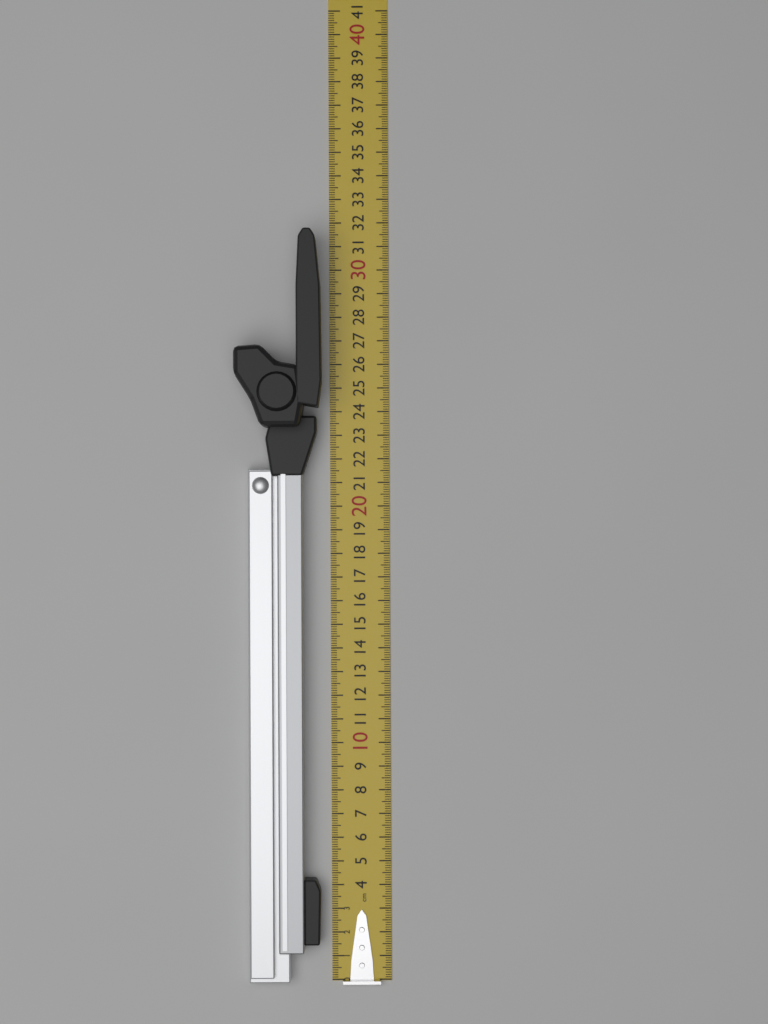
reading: 31.5 cm
